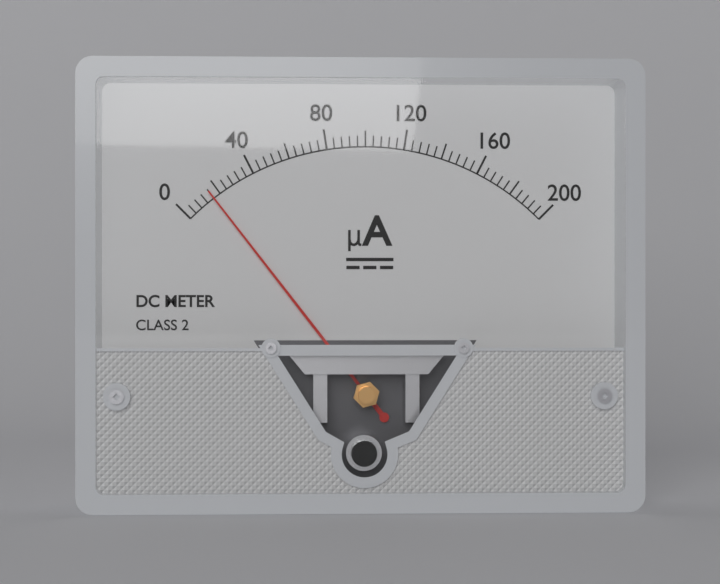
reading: 16 µA
